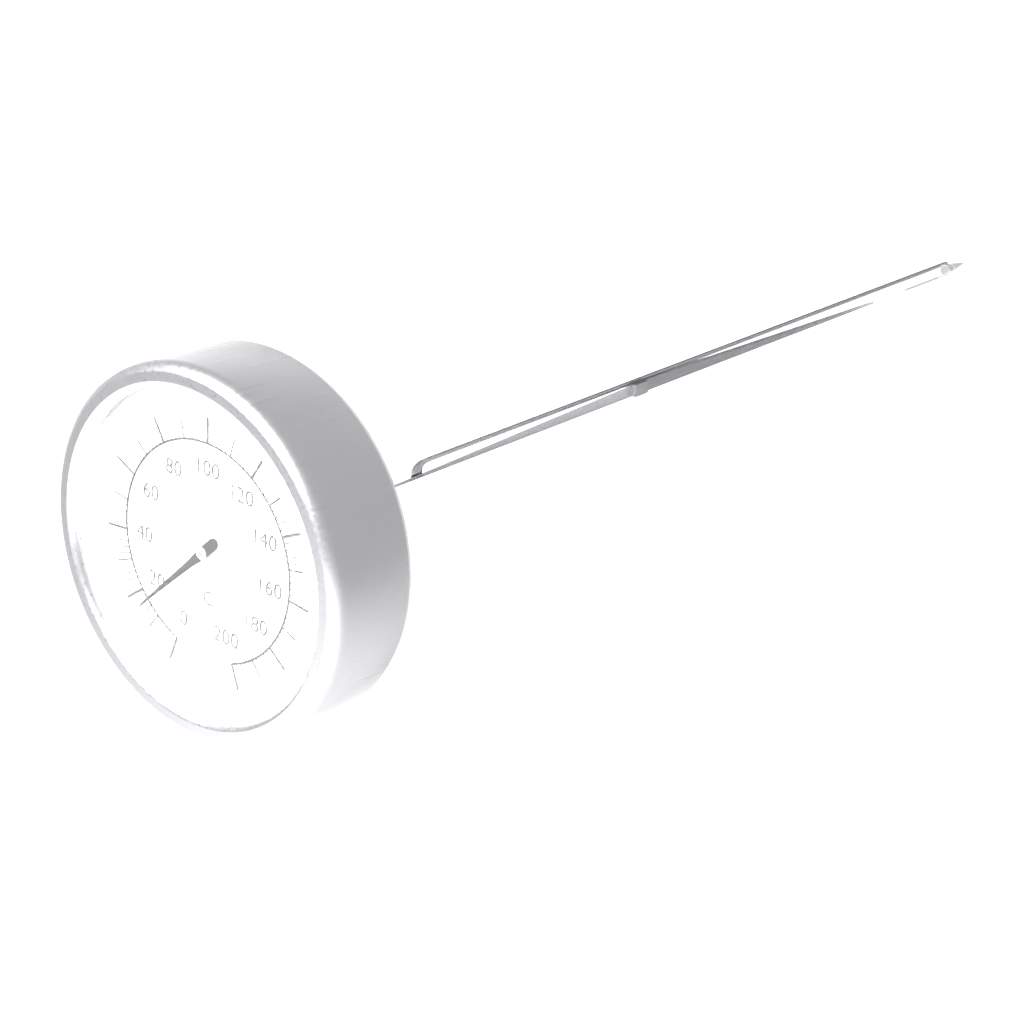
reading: 16 °C
